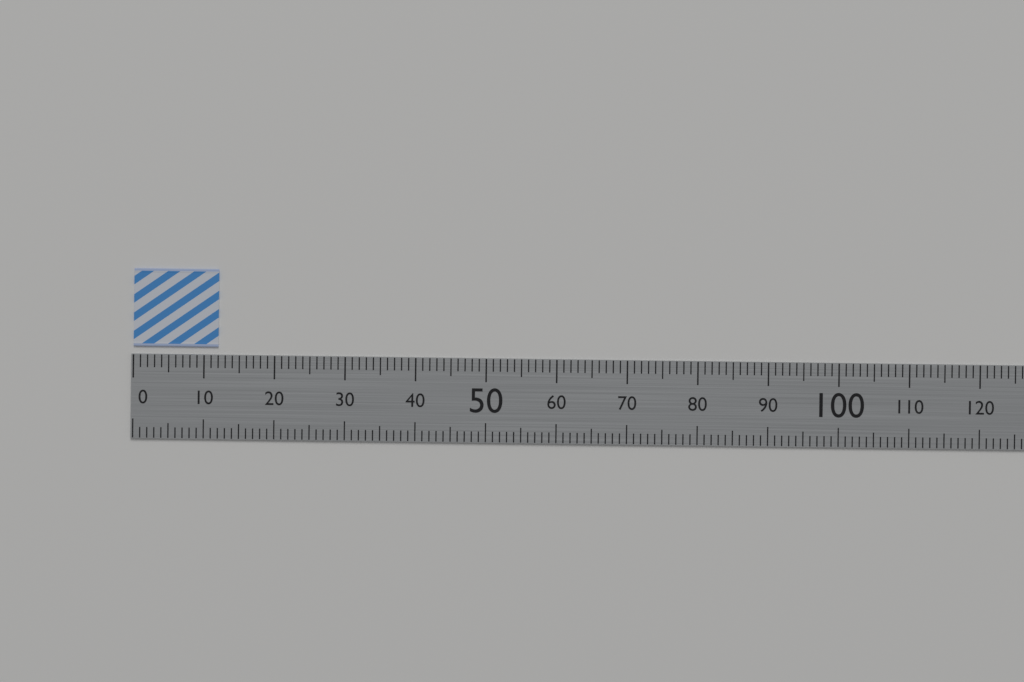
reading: 12 (no unit)
